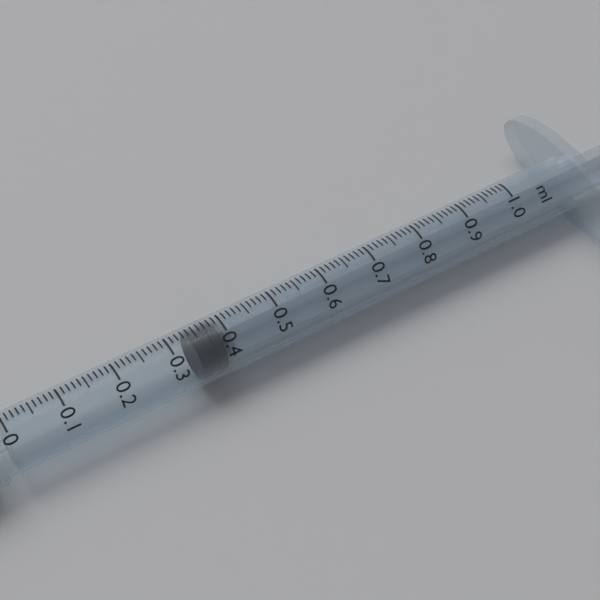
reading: 0.34 ml
